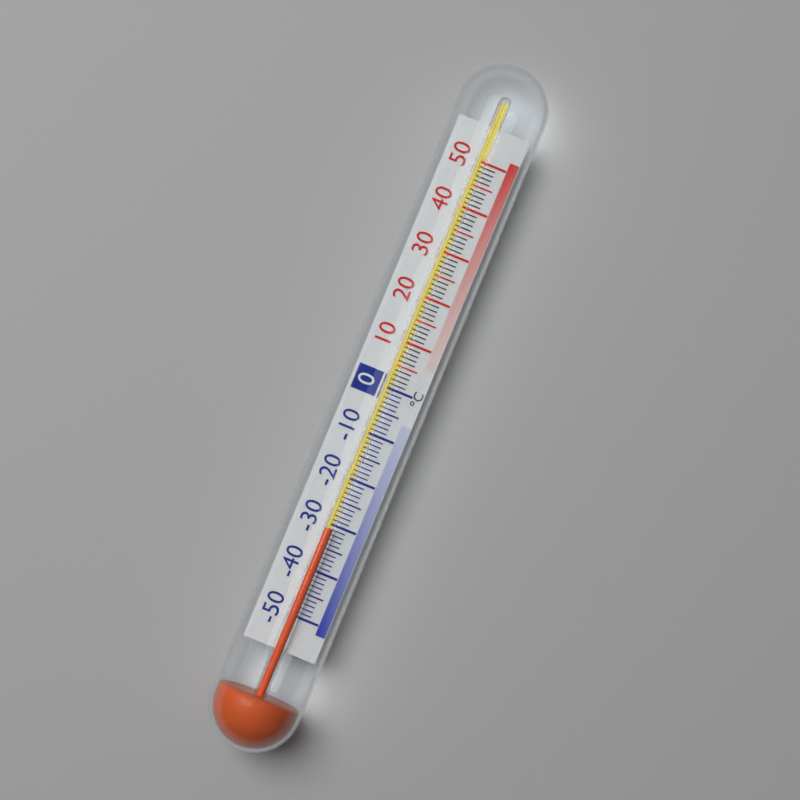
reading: -31 °C
